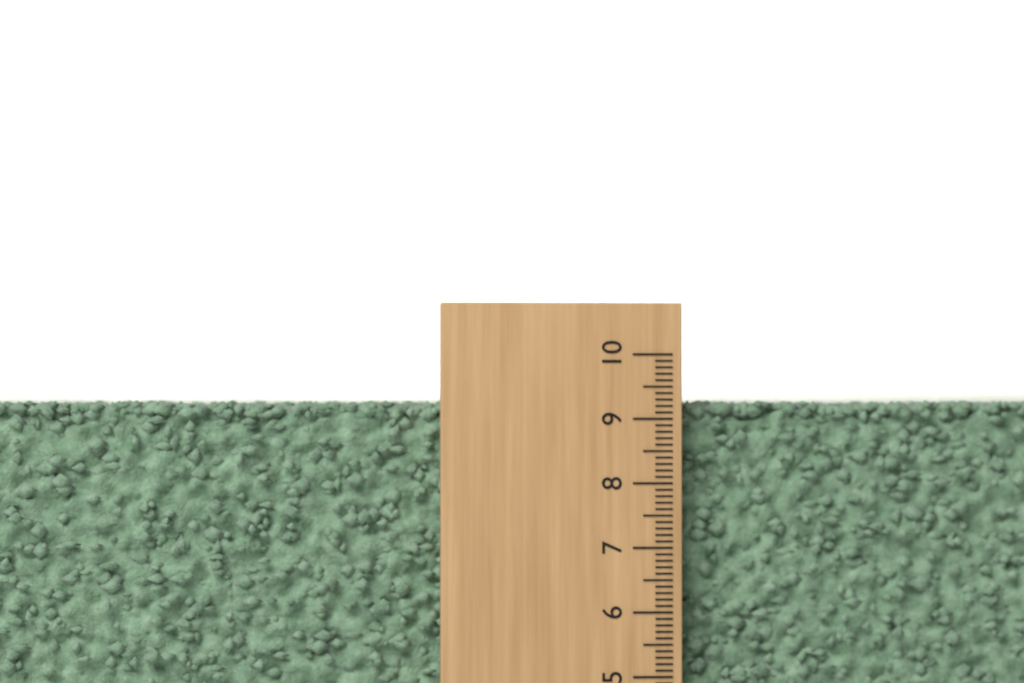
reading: 9.3 (no unit)
